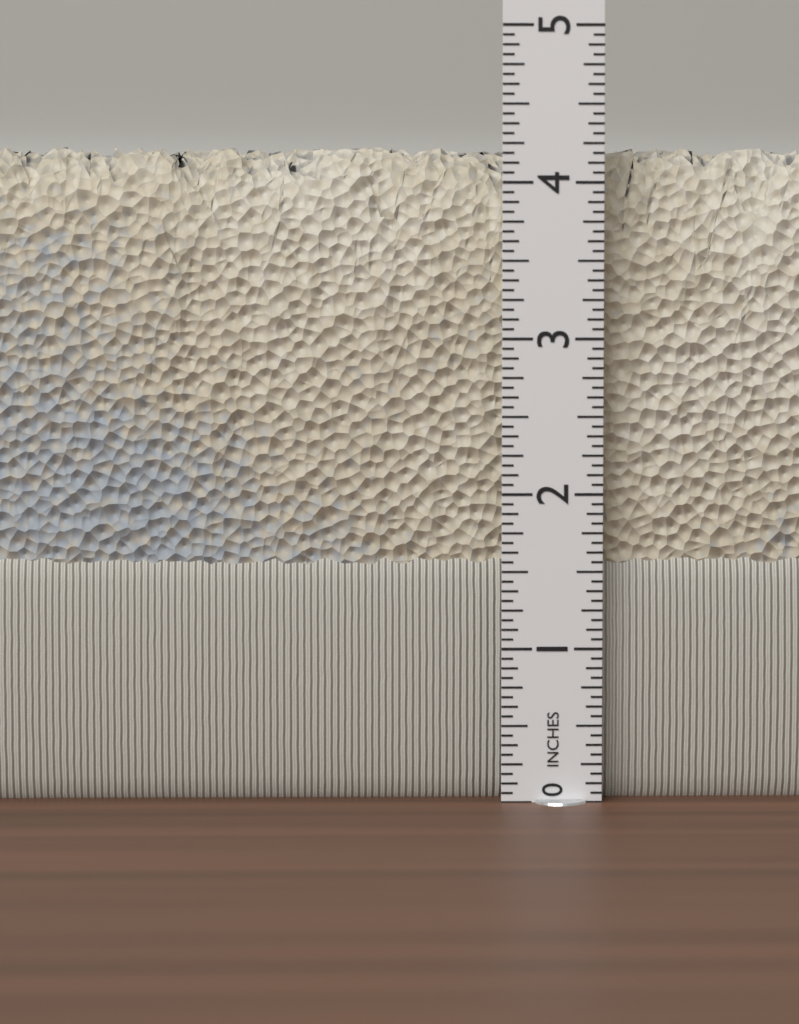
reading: 4.2500 in
